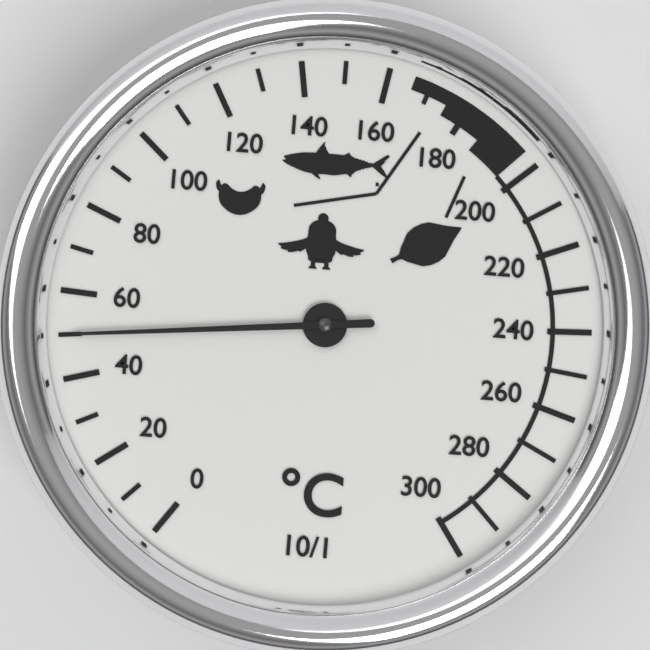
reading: 50 °C
